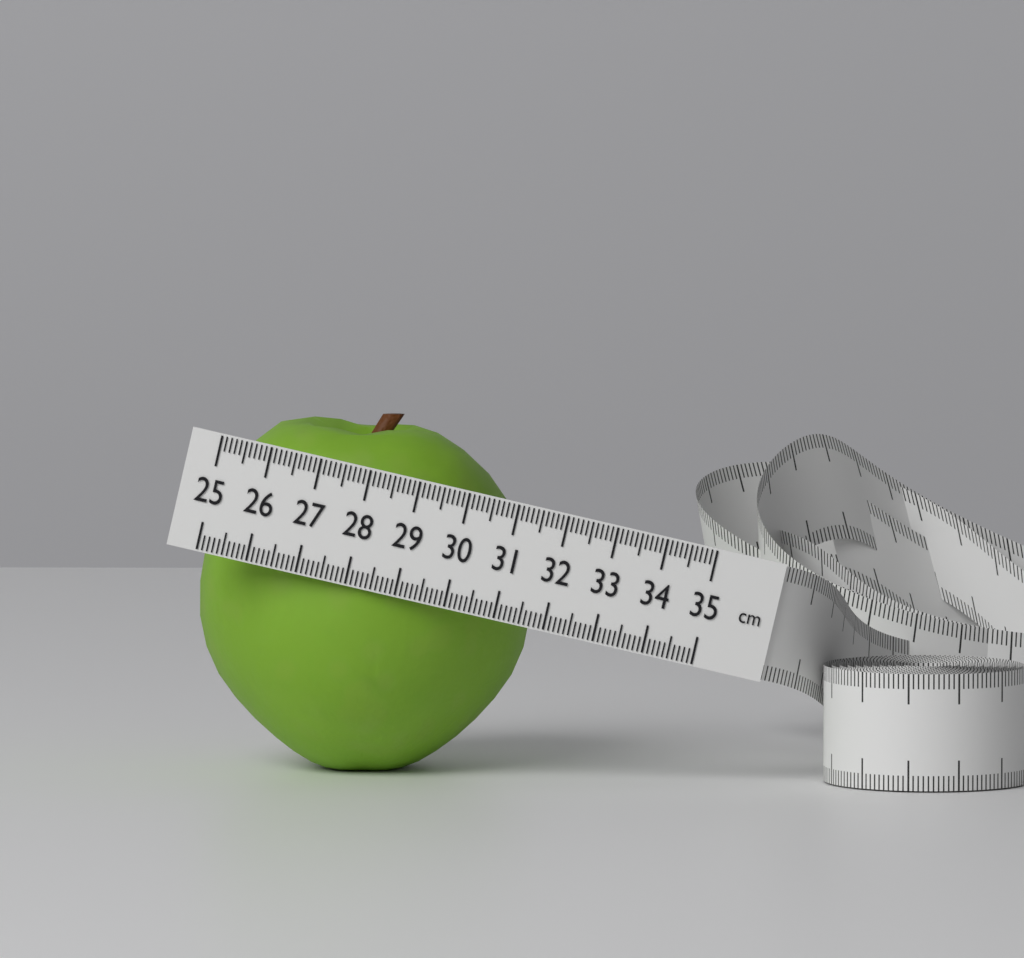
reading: 31.7 cm
